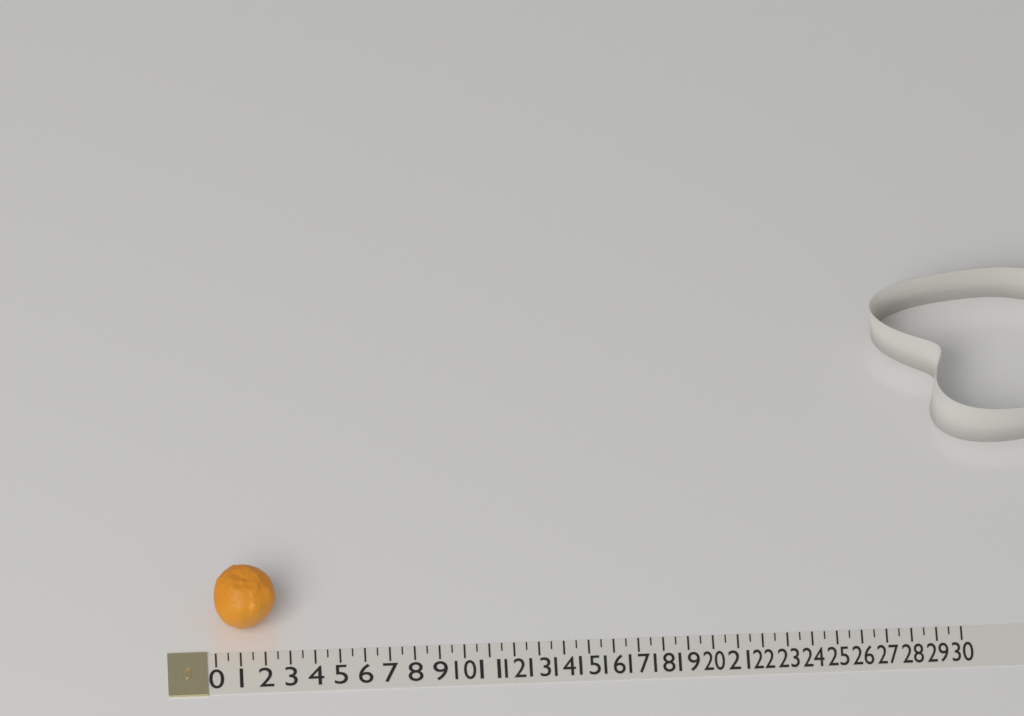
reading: 2.5 (no unit)
